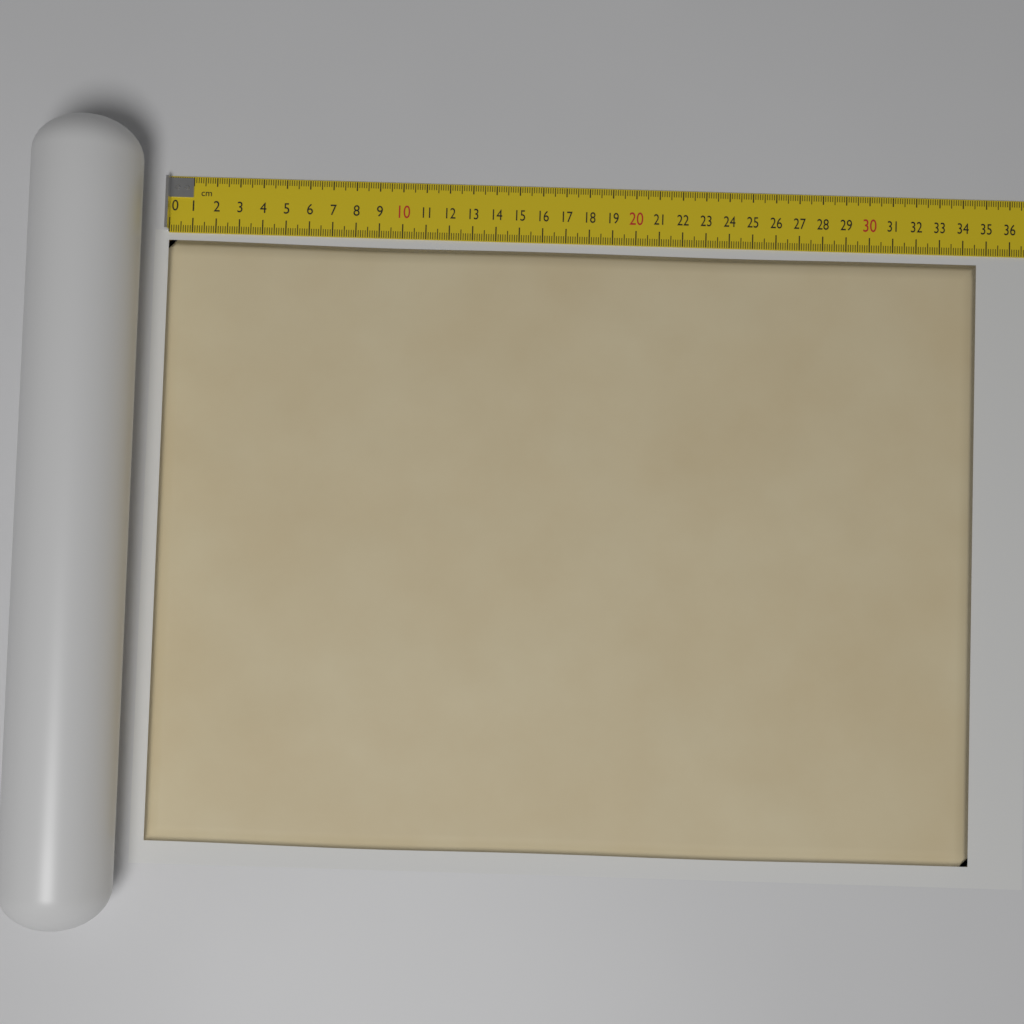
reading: 34.6 cm
